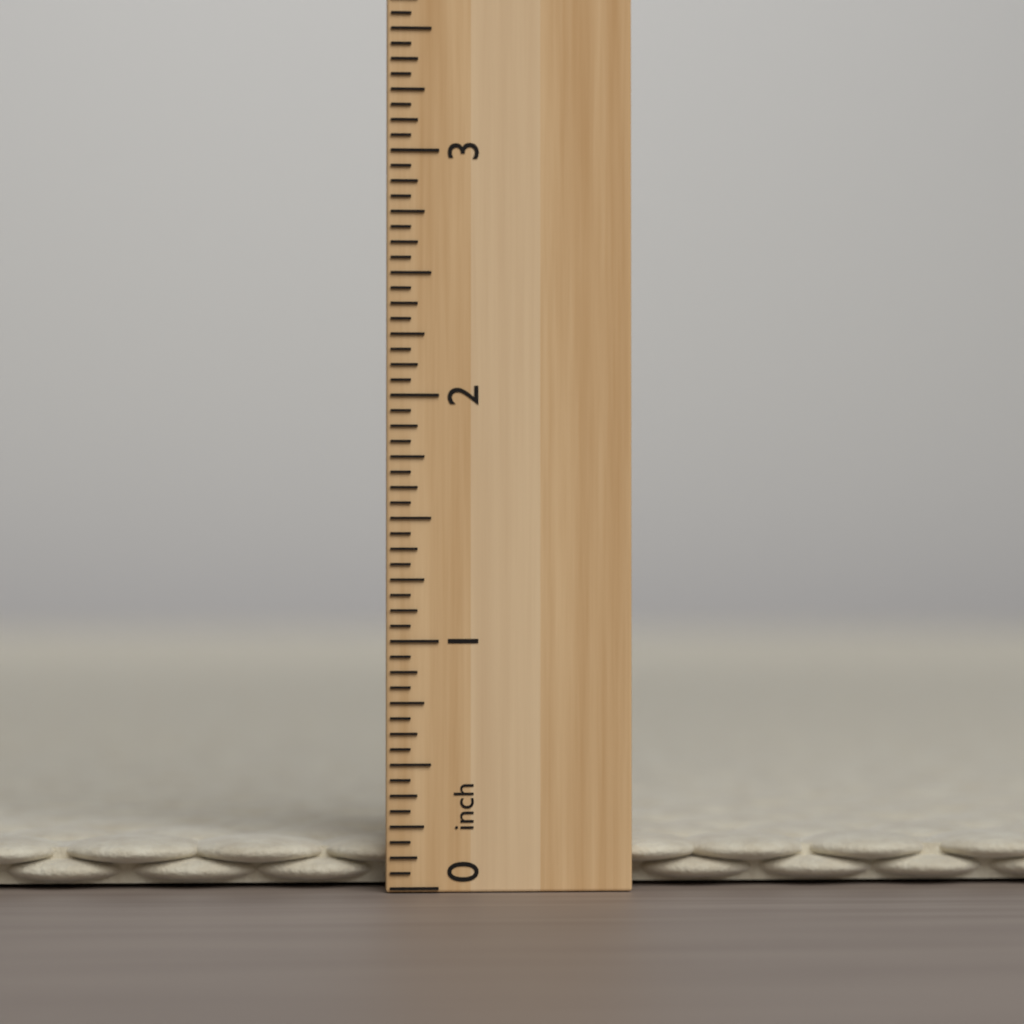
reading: 0.1875 inch
